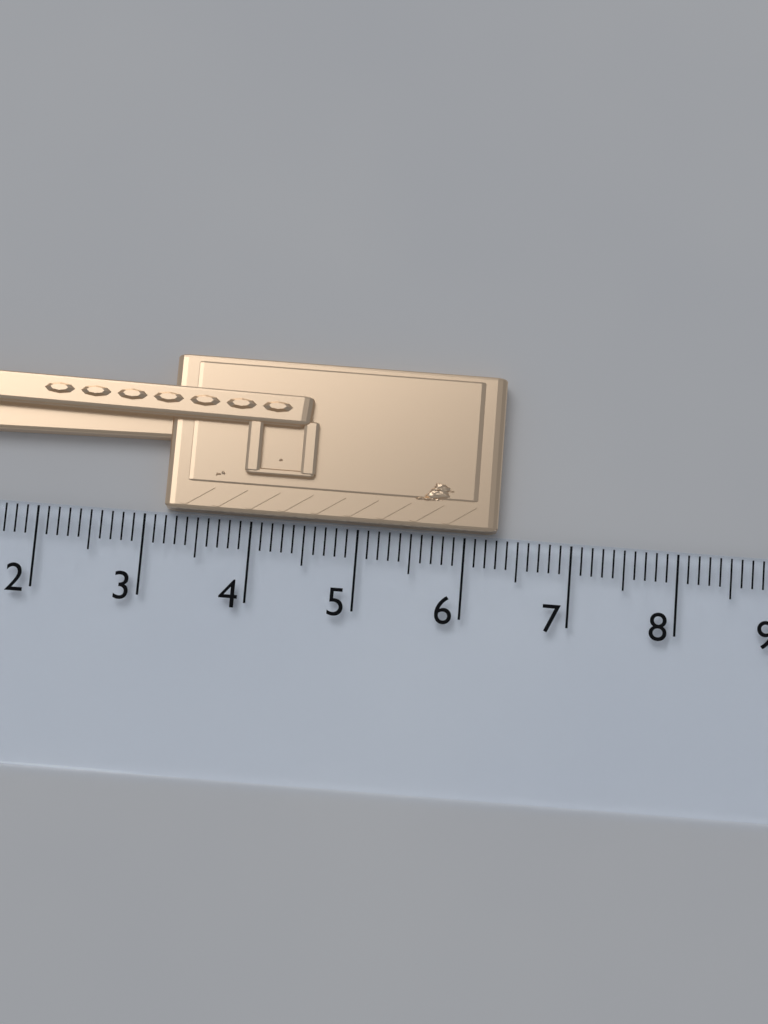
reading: 6.3 cm
